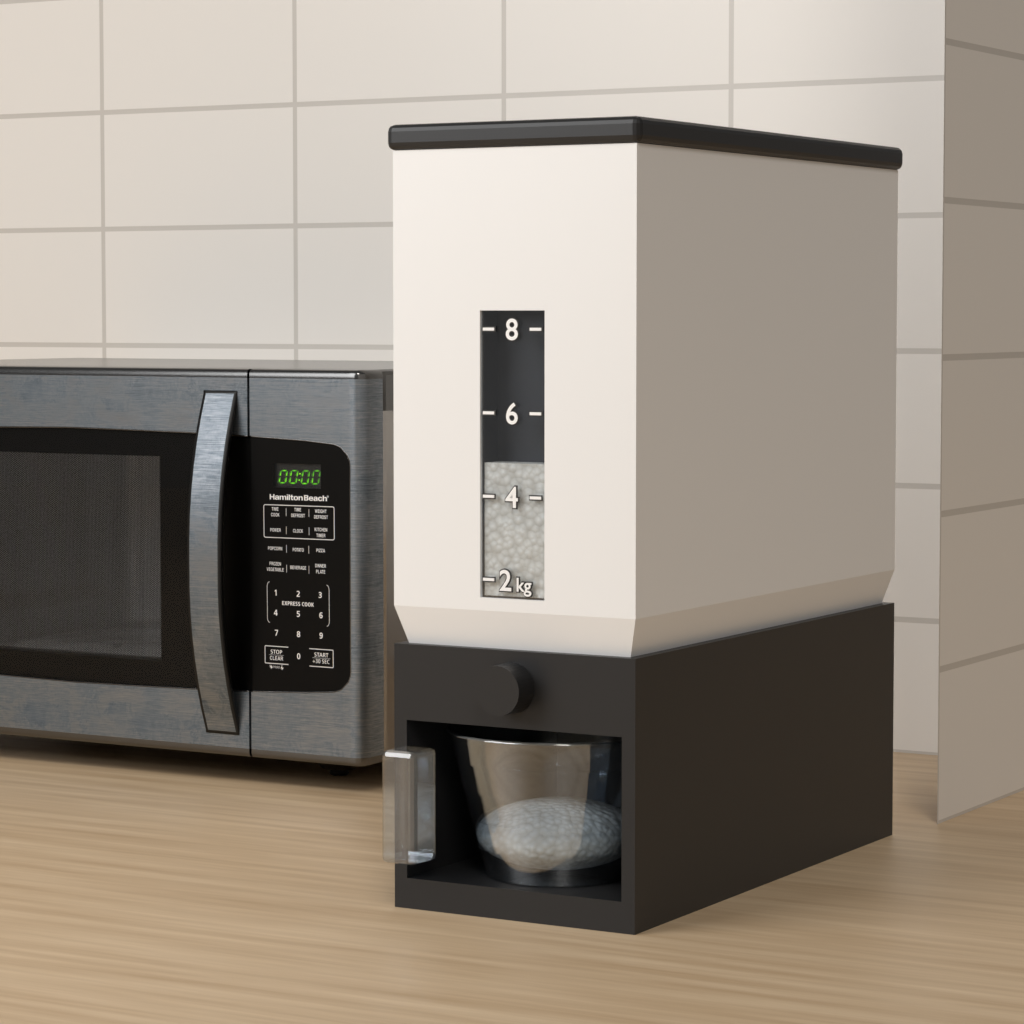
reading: 4.8 kg
